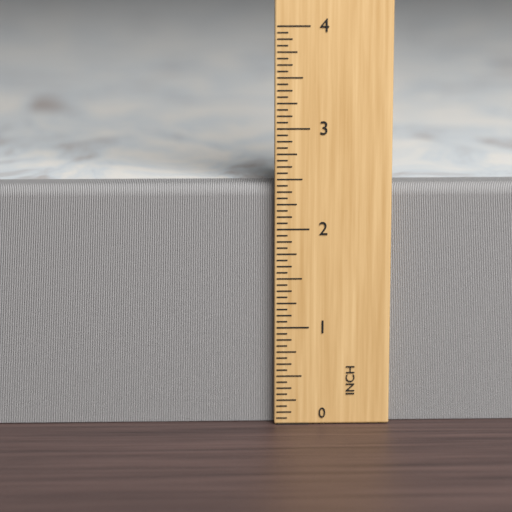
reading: 2.4375 in
